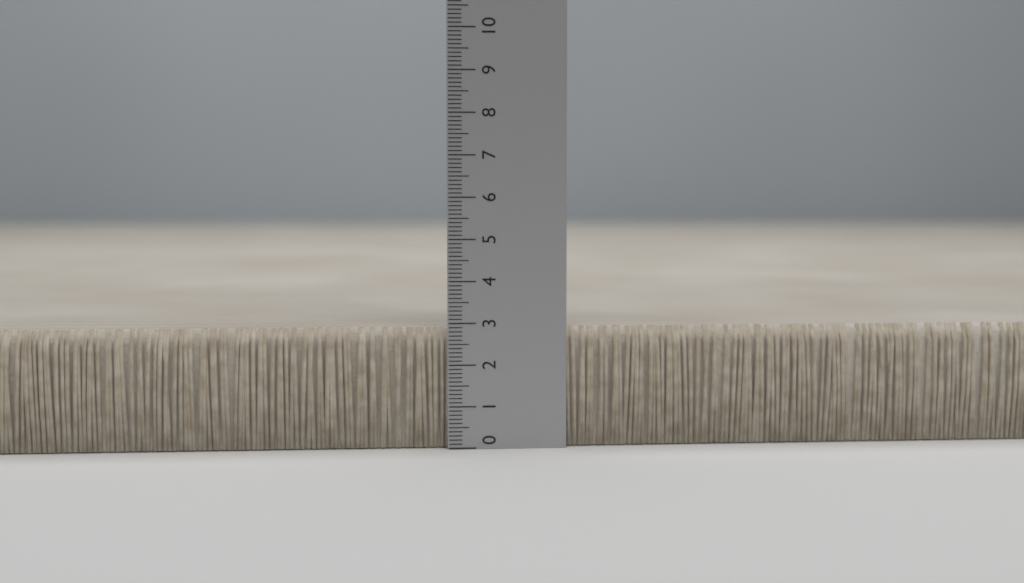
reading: 2.9 (no unit)
